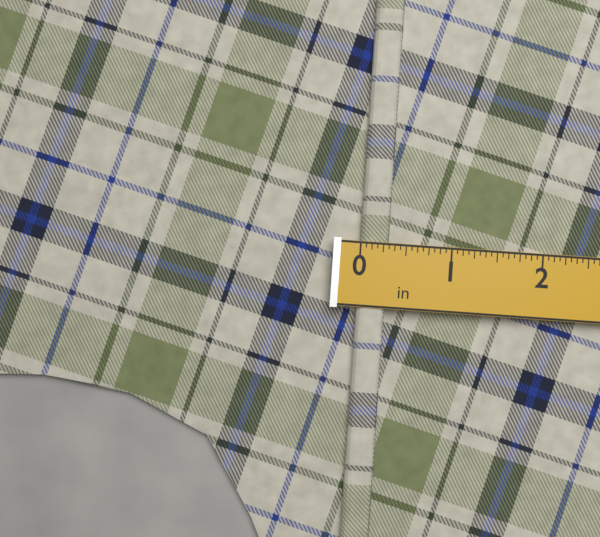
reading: 0.3125 in
